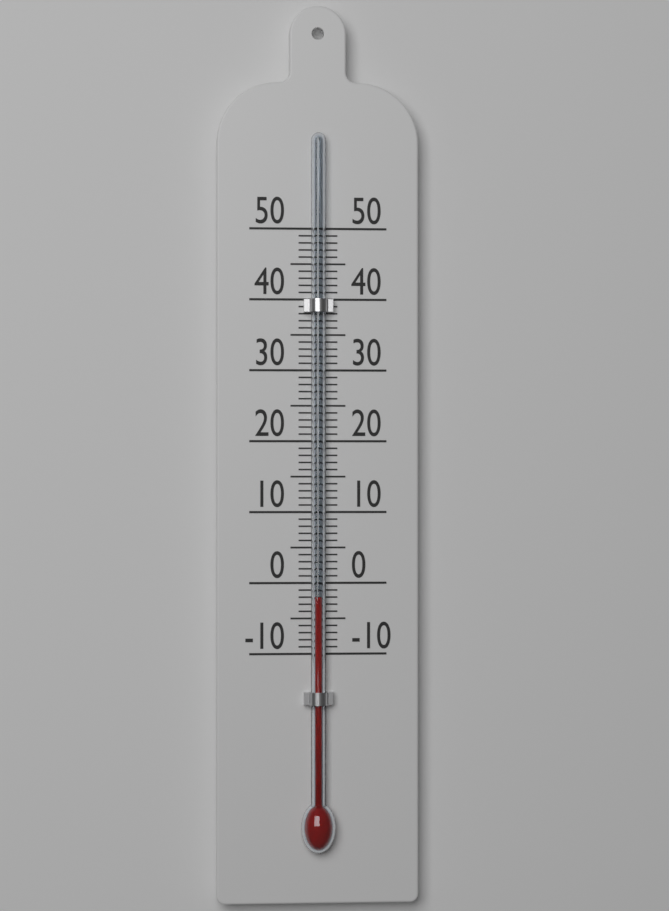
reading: -2 (no unit)
